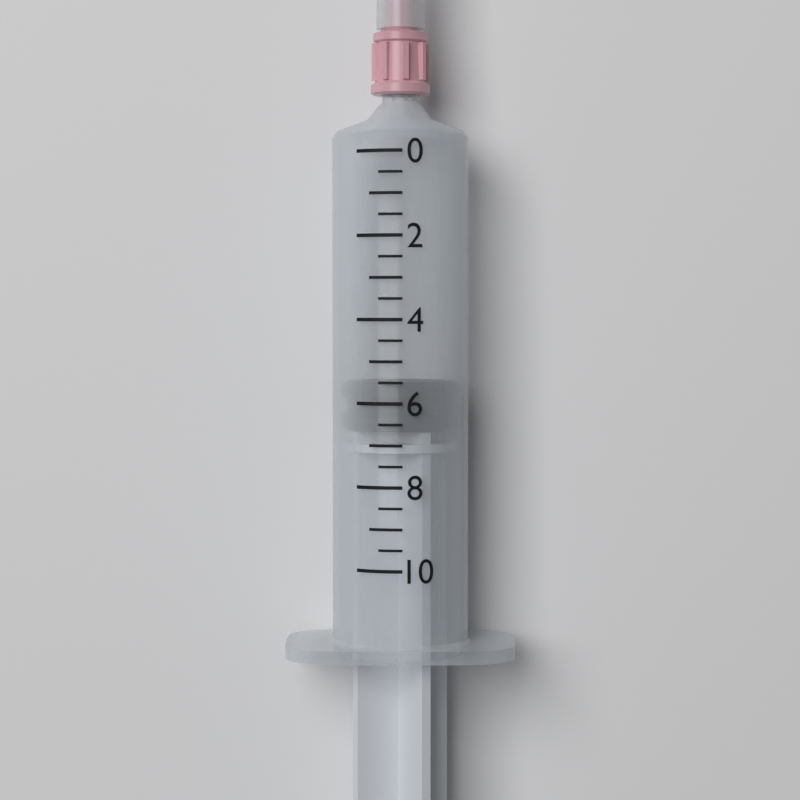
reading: 5.5 (no unit)
